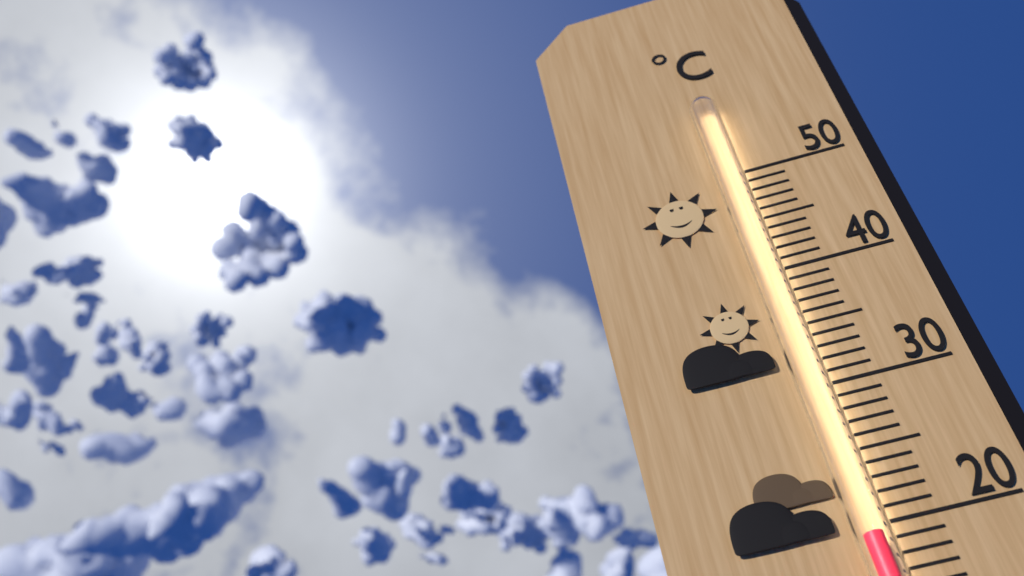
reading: 19 °C
